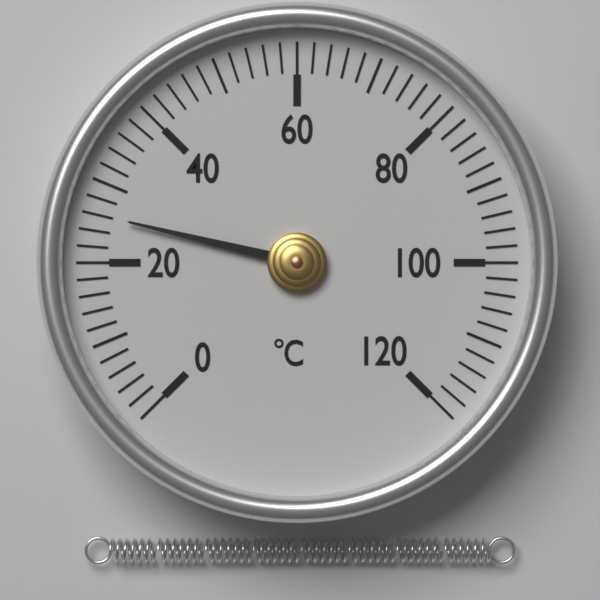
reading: 26 °C
